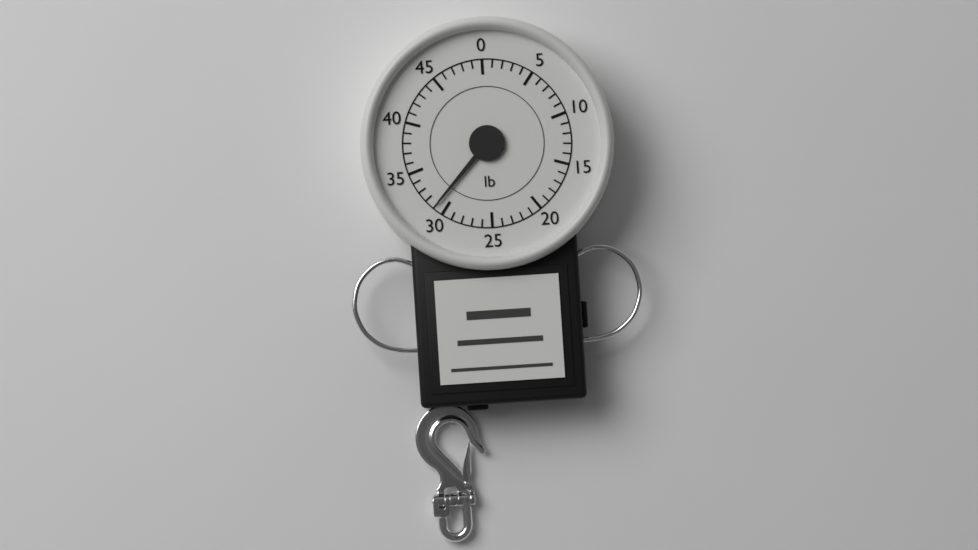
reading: 31 lb
